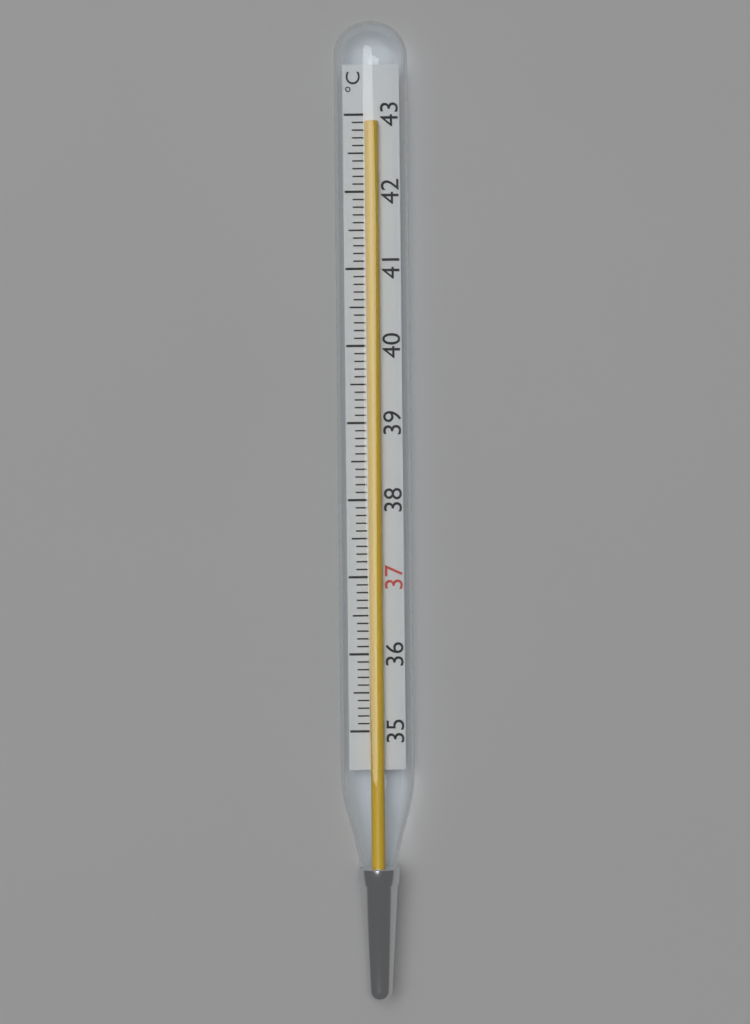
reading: 42.9 °C
